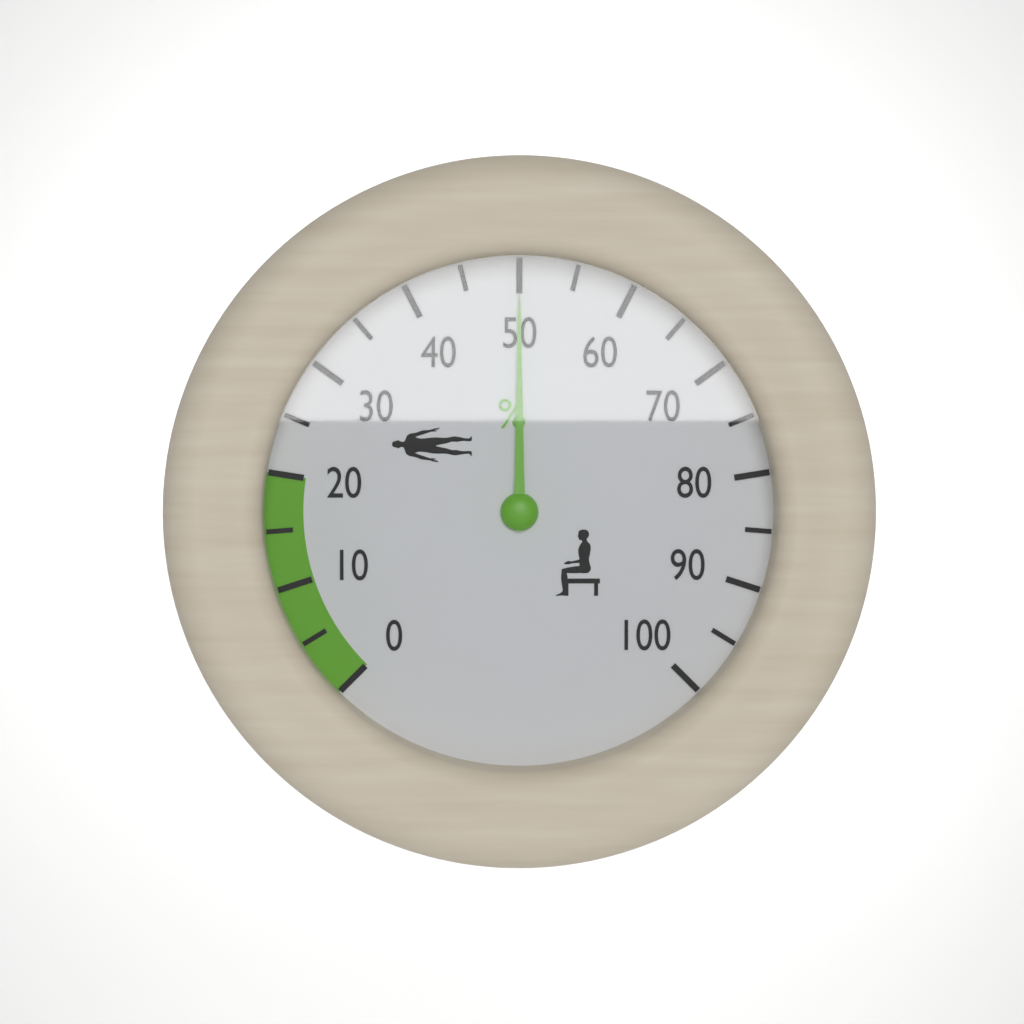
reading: 50 %
